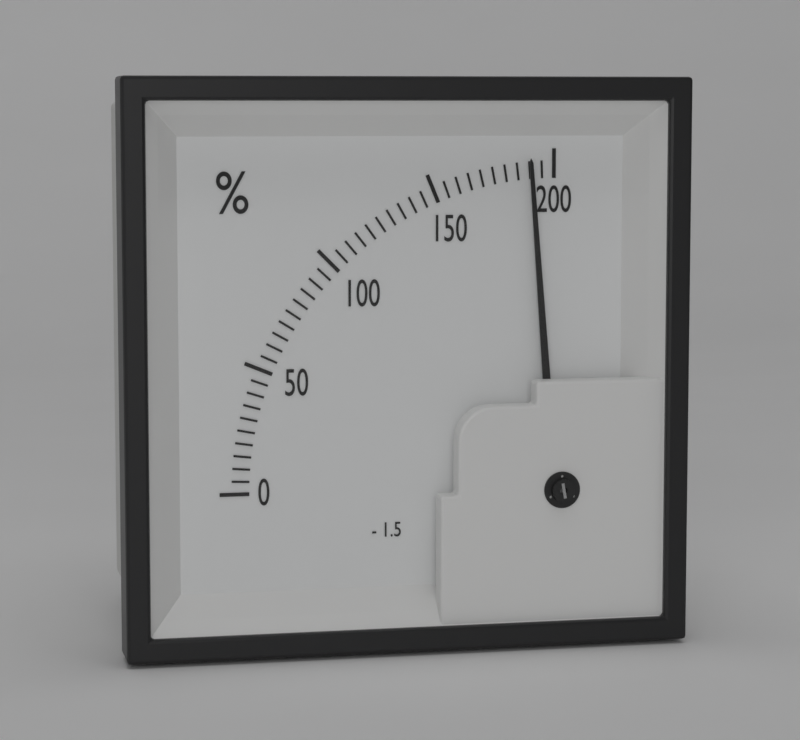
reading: 190 %
